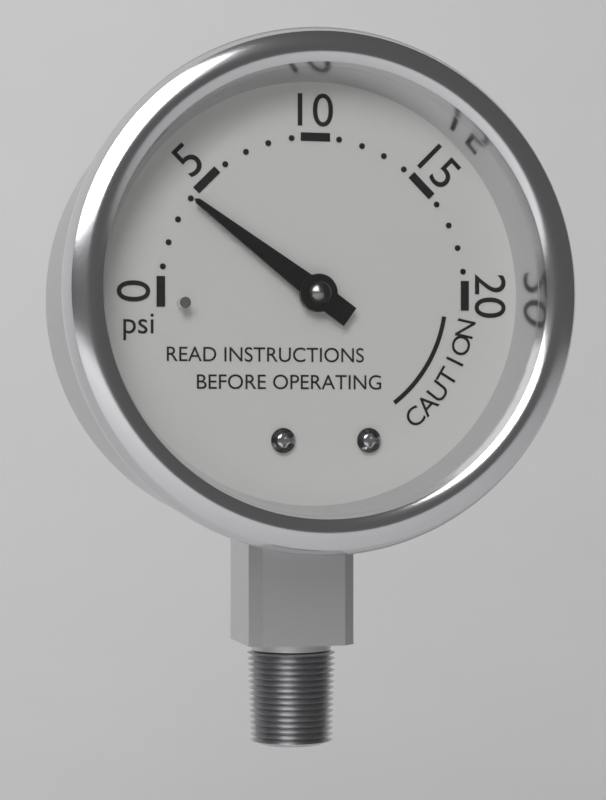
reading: 4 psi
